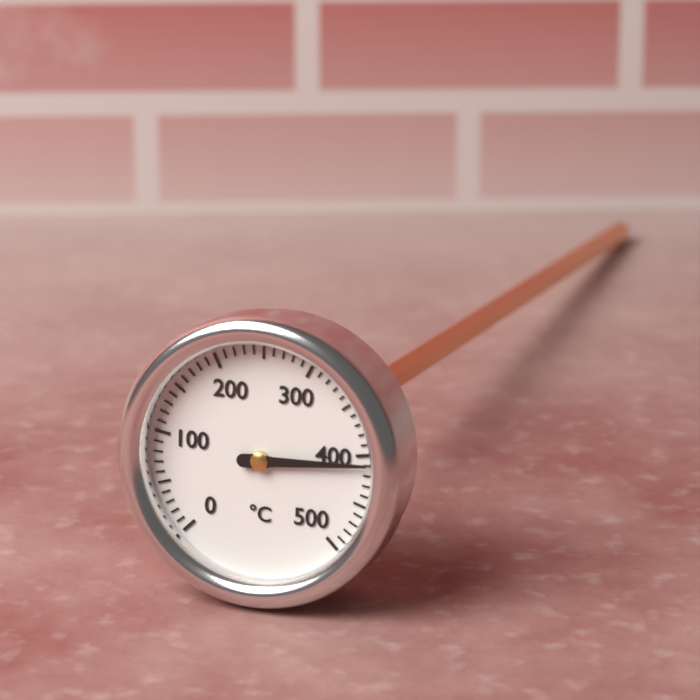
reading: 410 °C
